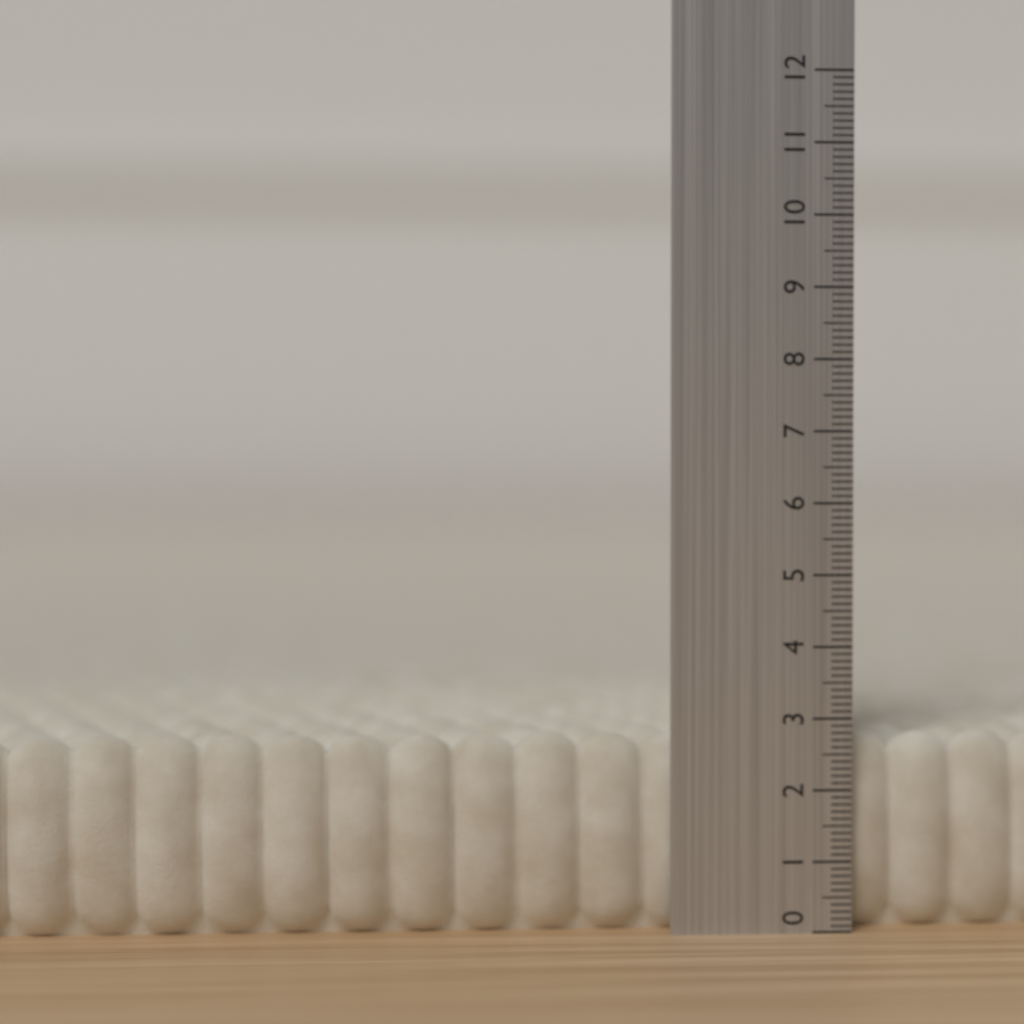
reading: 2.8 (no unit)
